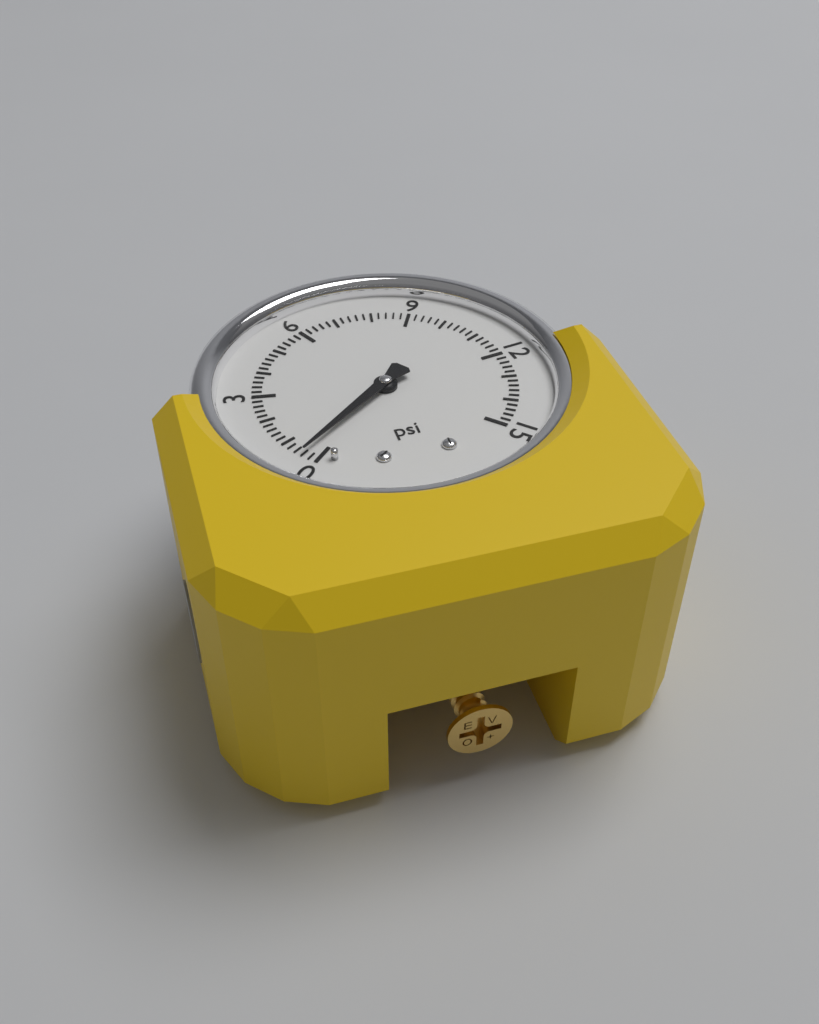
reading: 0.4 psi
